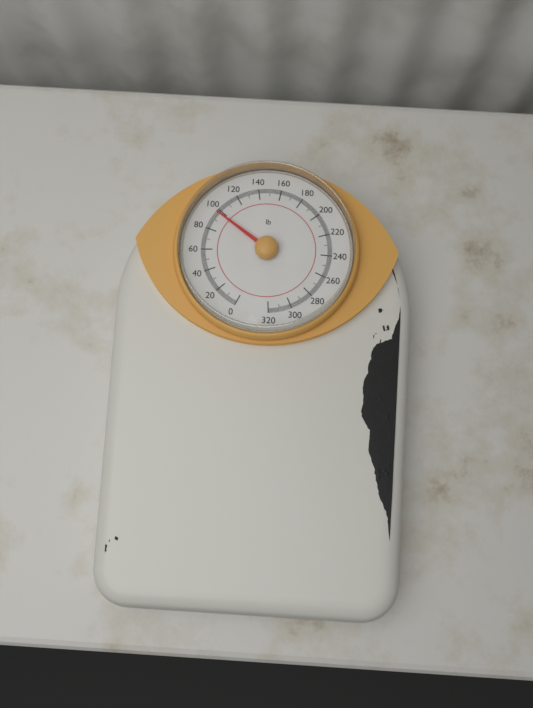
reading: 97 lb
